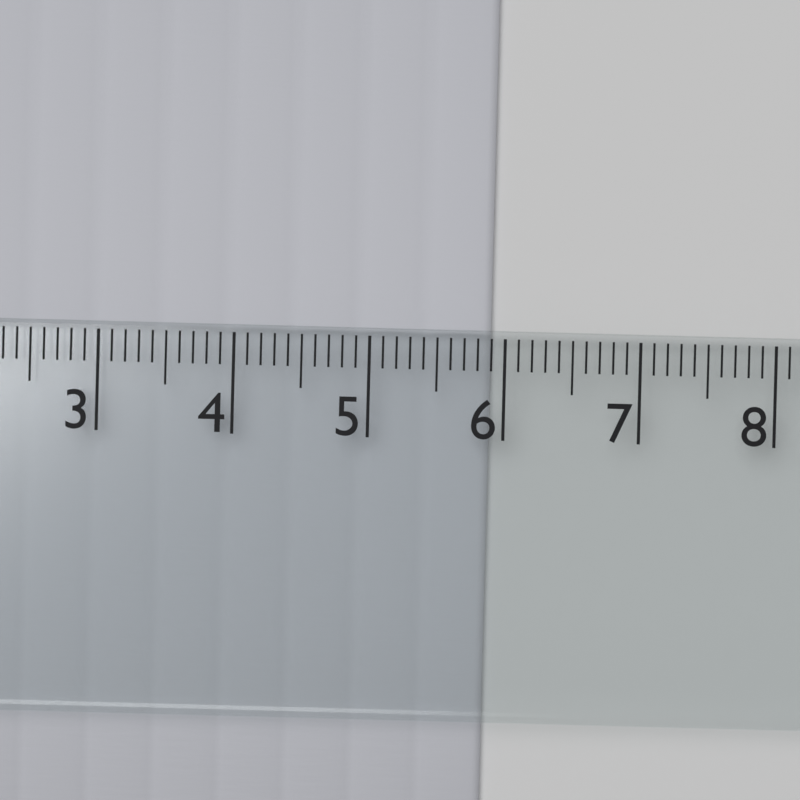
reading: 5.9 cm
